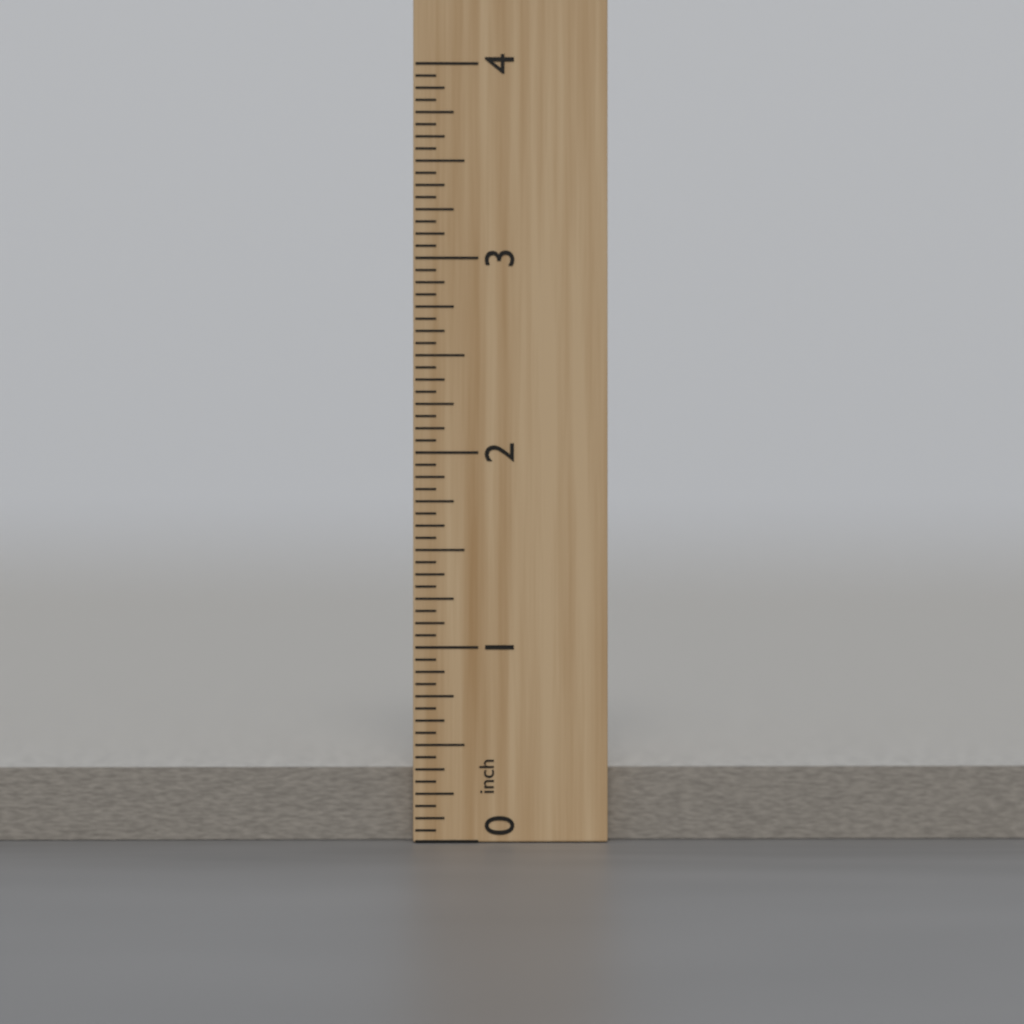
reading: 0.3750 inch
